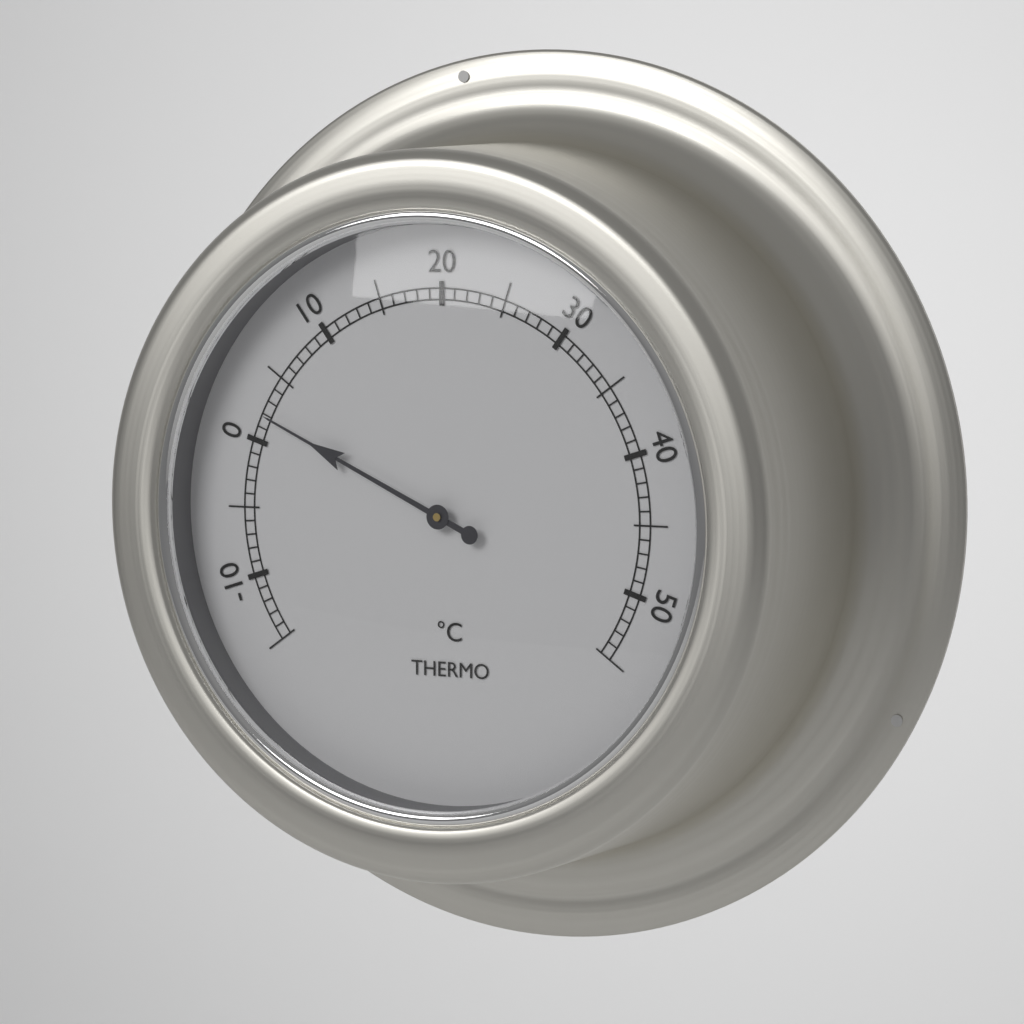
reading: 2 °C
